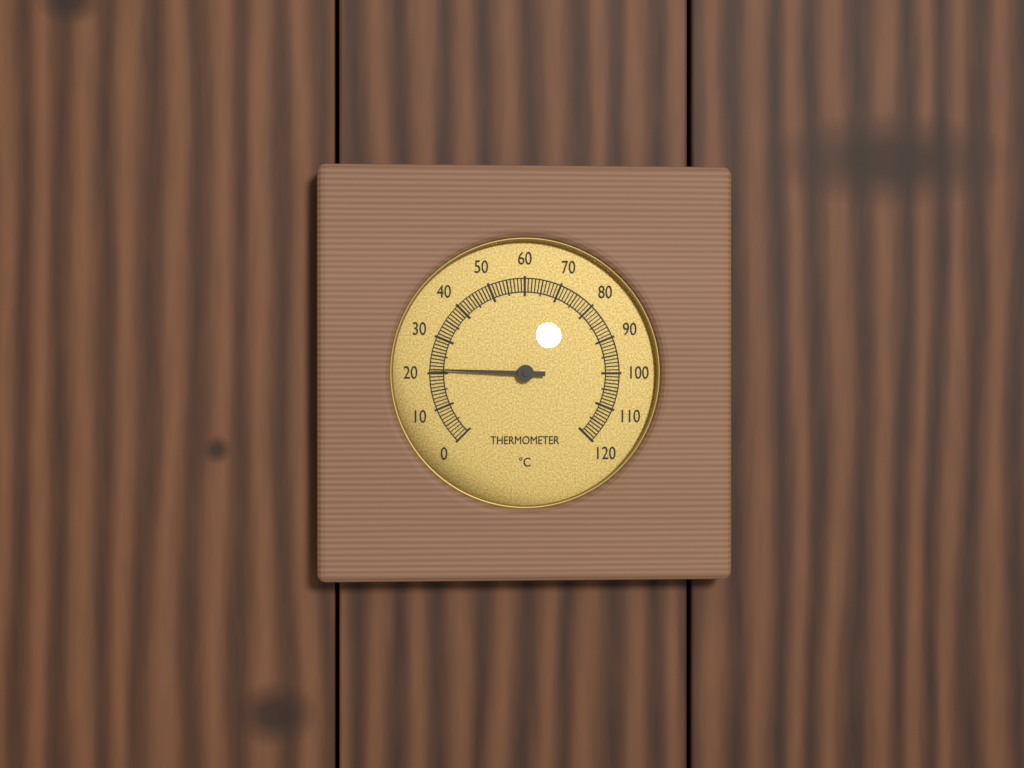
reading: 21 °C
